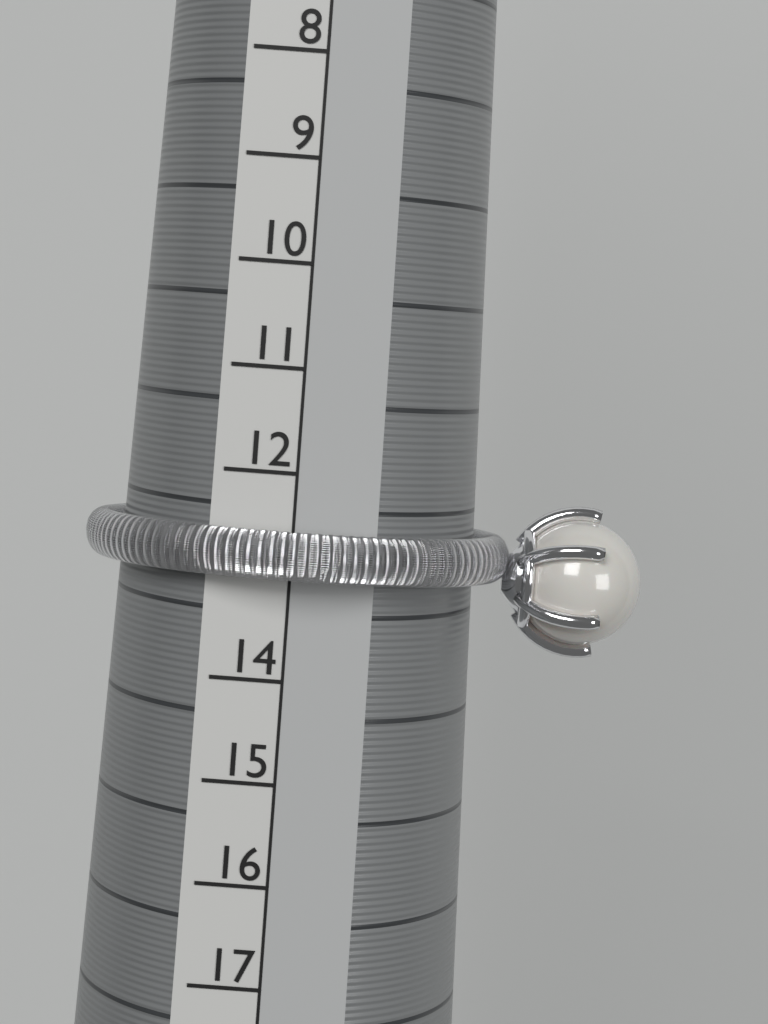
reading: 13 (no unit)
